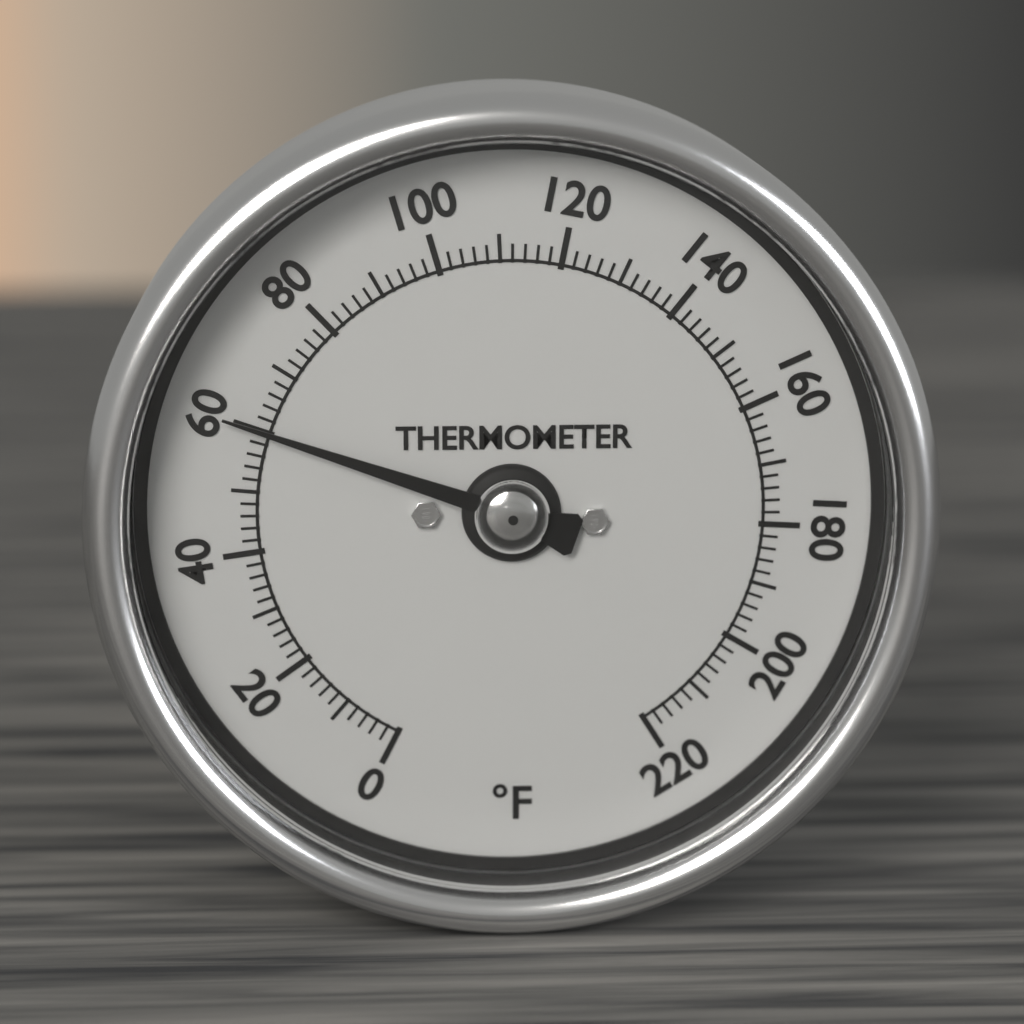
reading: 60 °F
